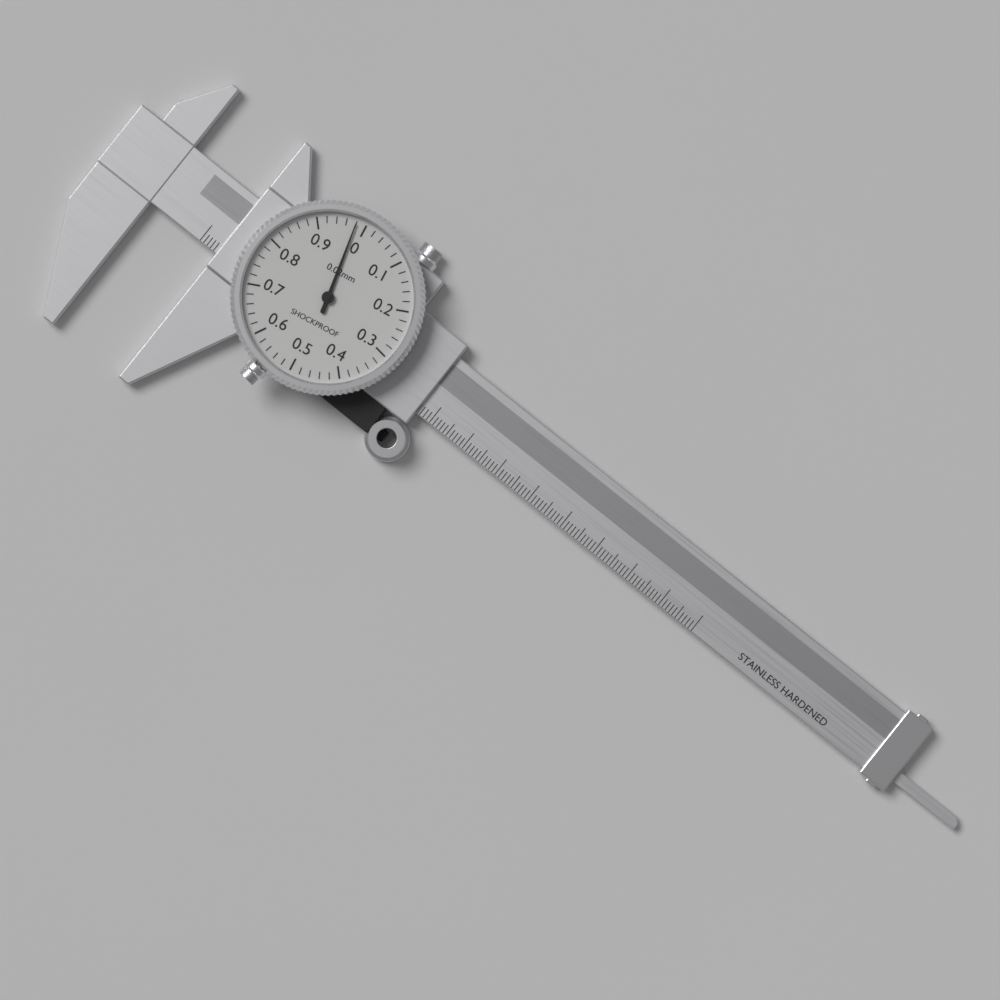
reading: 0.98 mm
